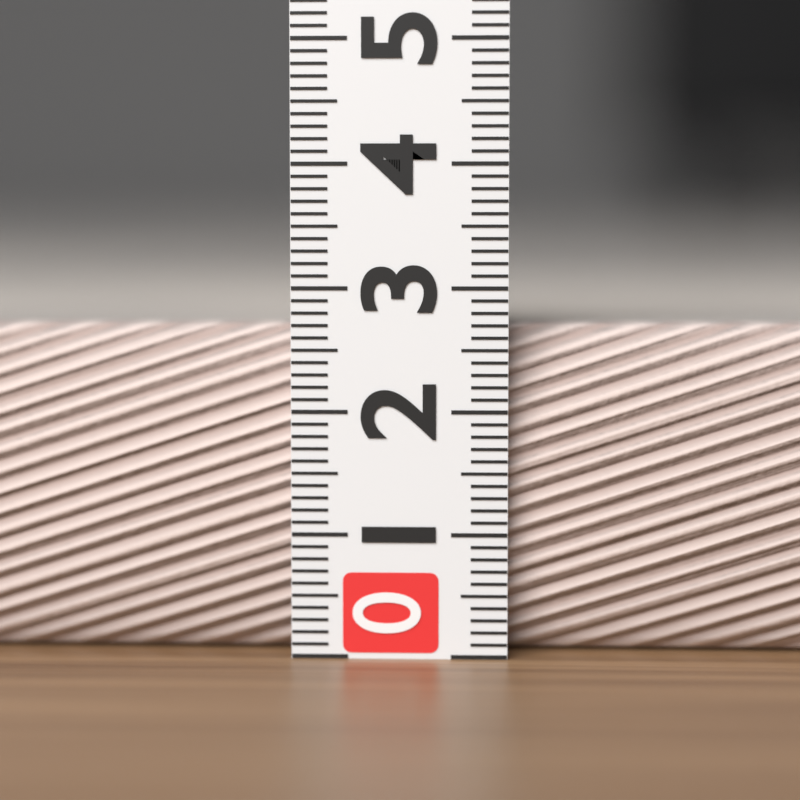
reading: 2.7 (no unit)
